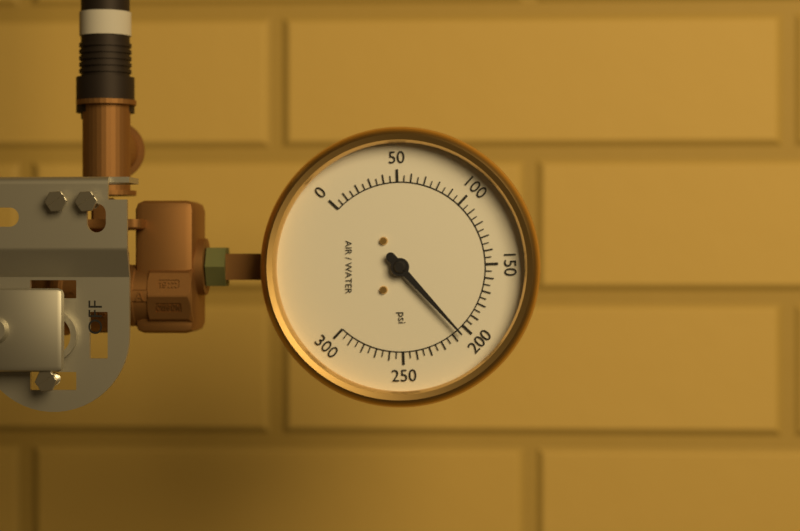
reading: 205 psi
